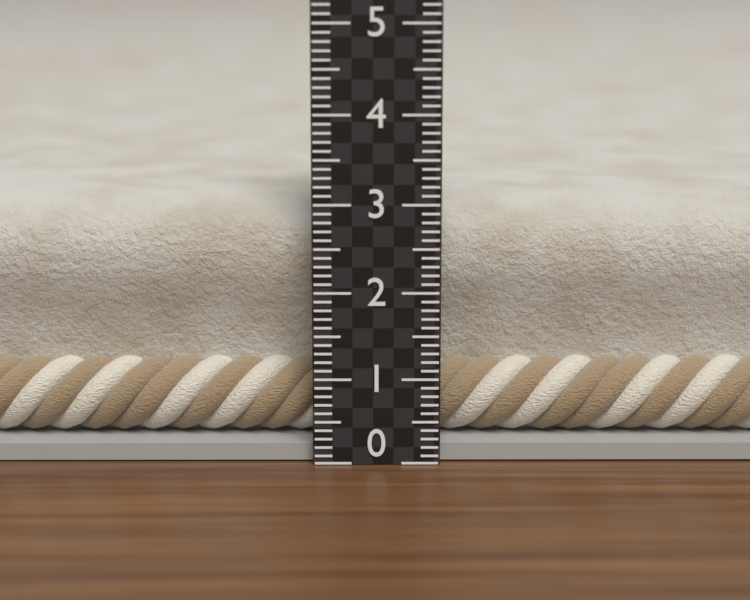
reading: 3.0 (no unit)
